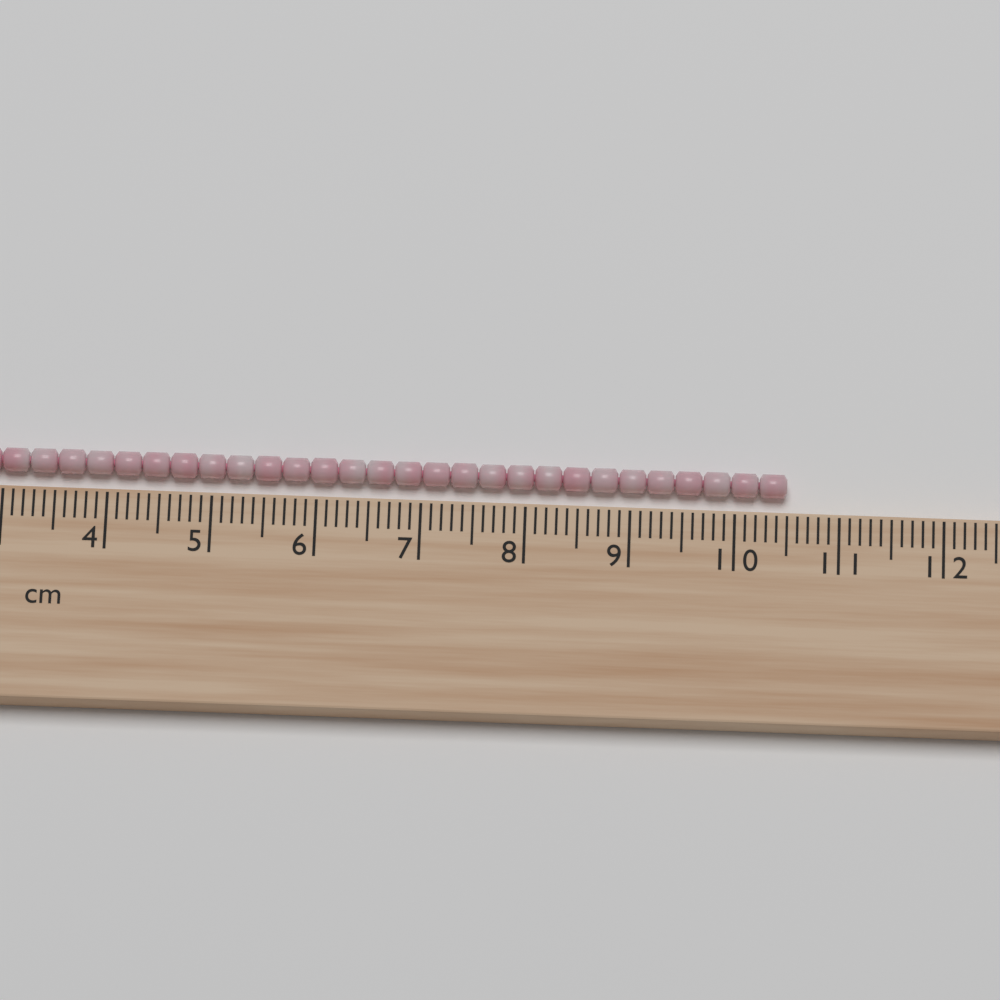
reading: 10.5 cm
